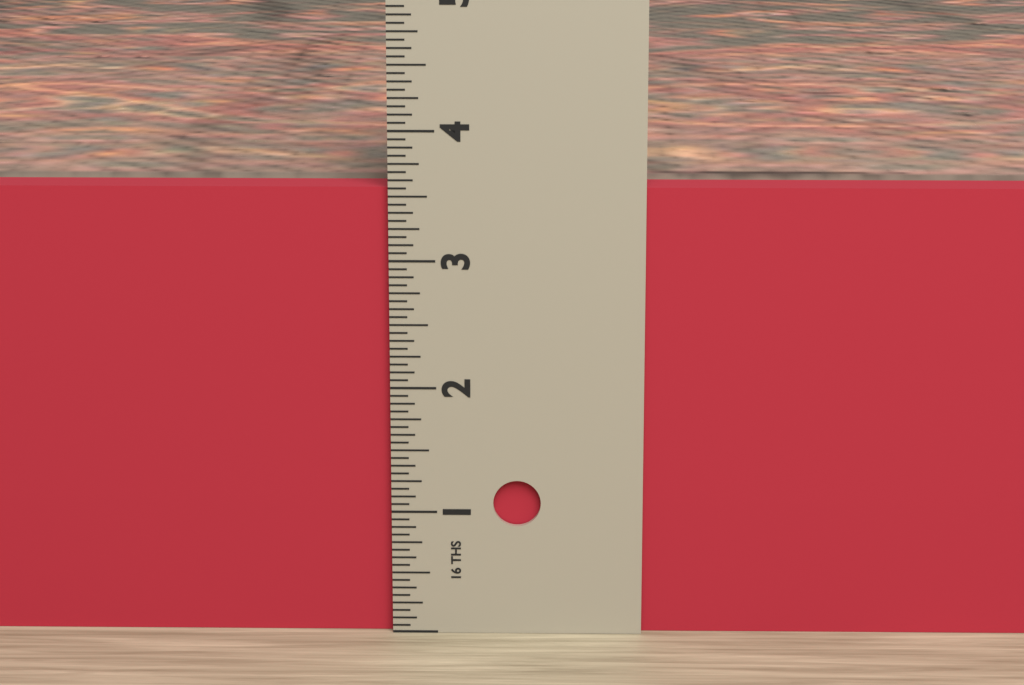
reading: 3.5625 in
